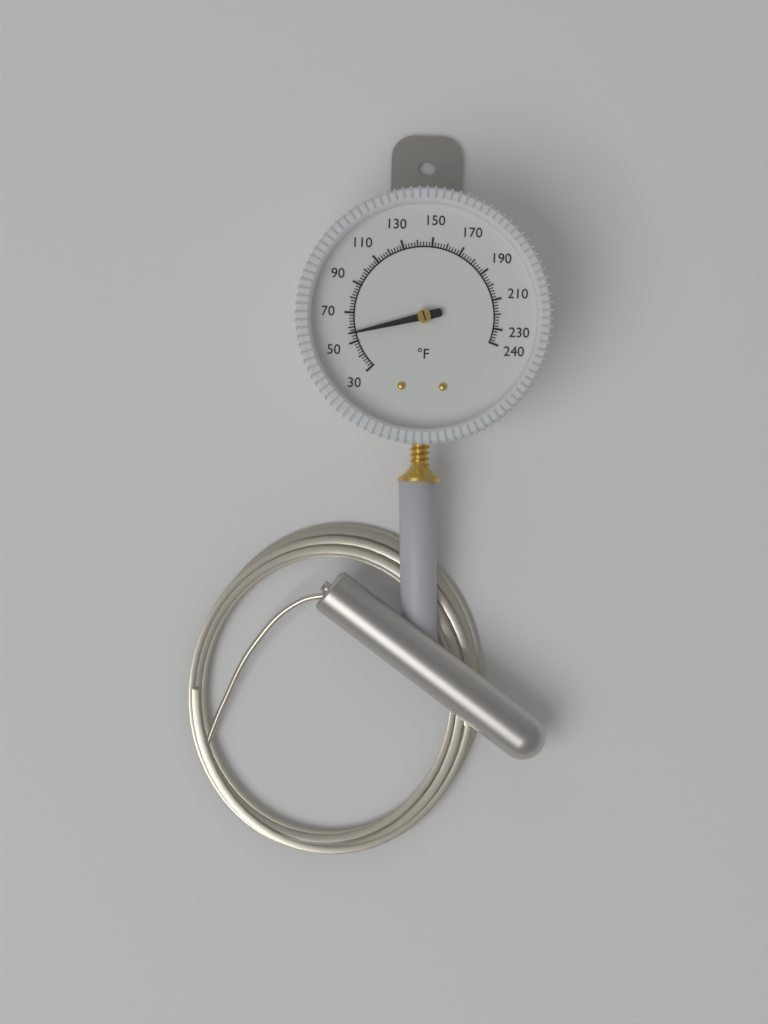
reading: 56 °F
